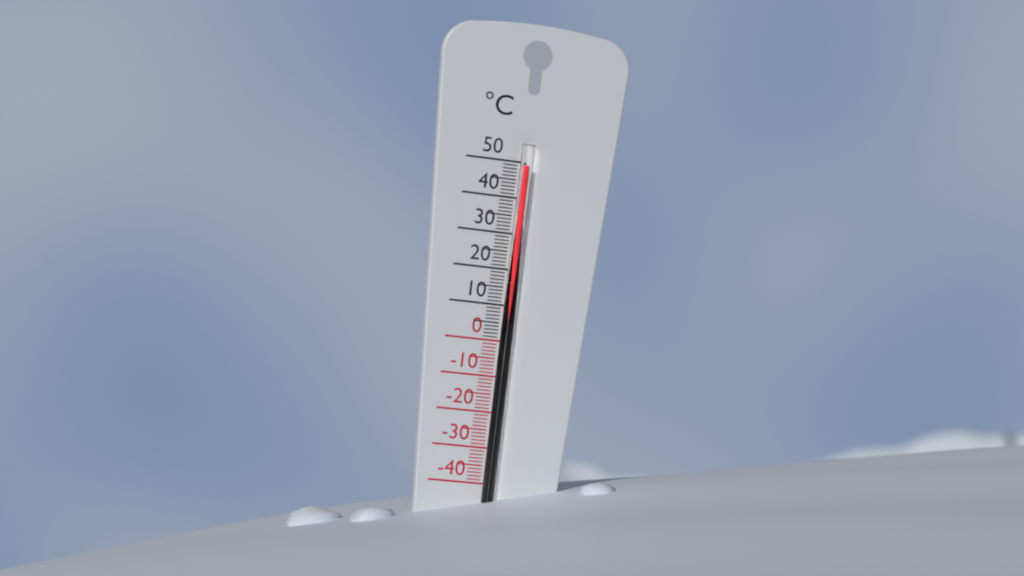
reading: 49 °C
